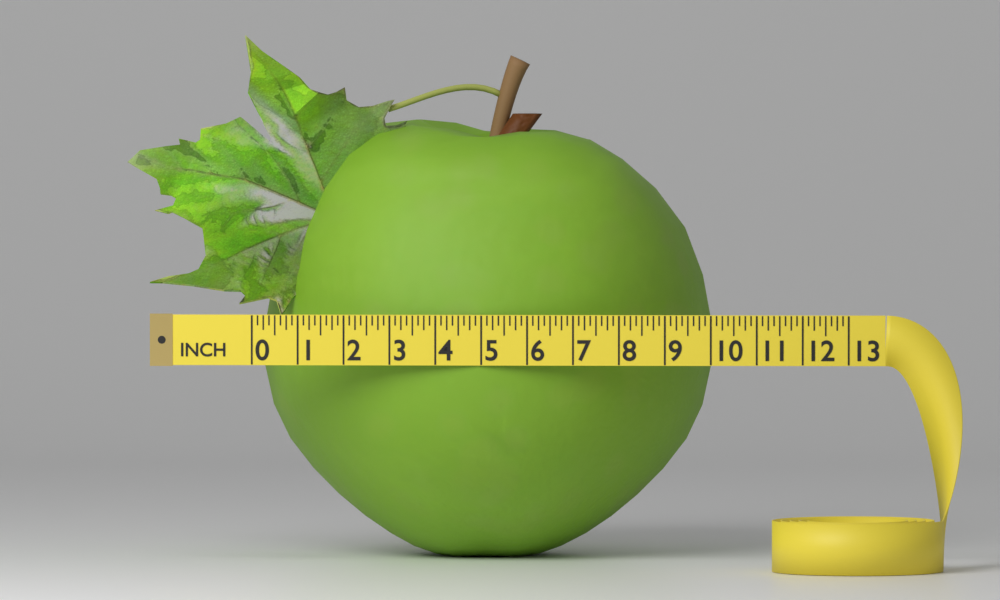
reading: 9.875 in
